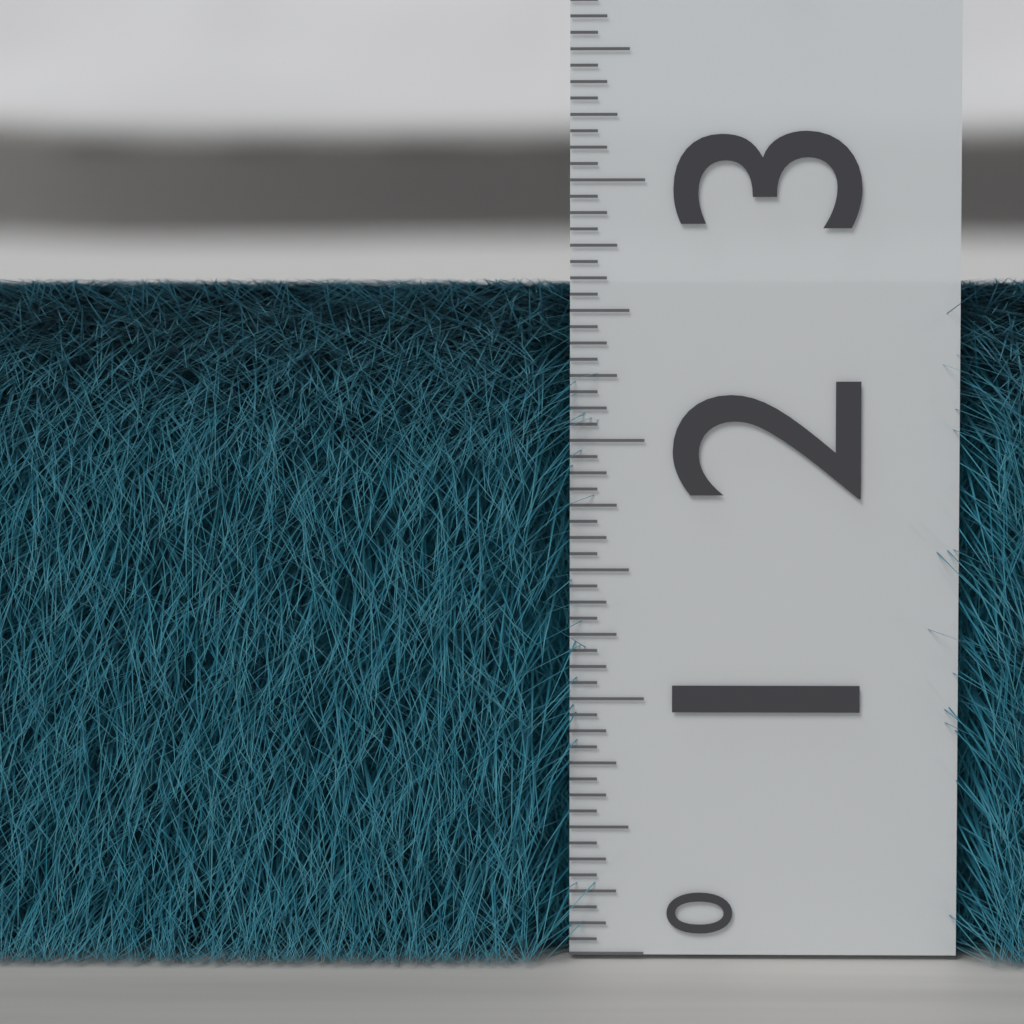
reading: 2.6250 (no unit)
